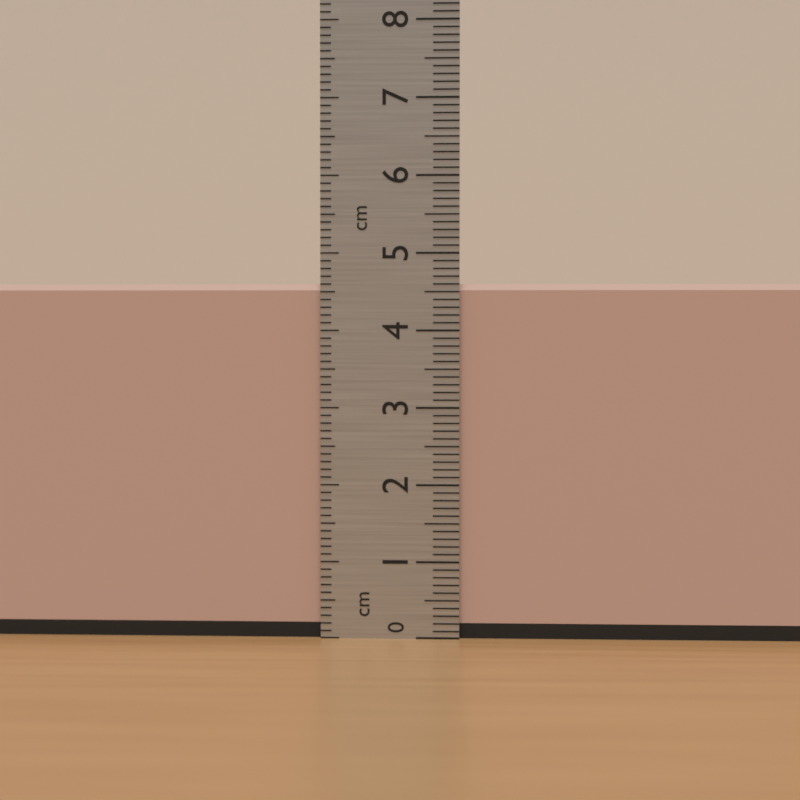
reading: 4.6 cm
